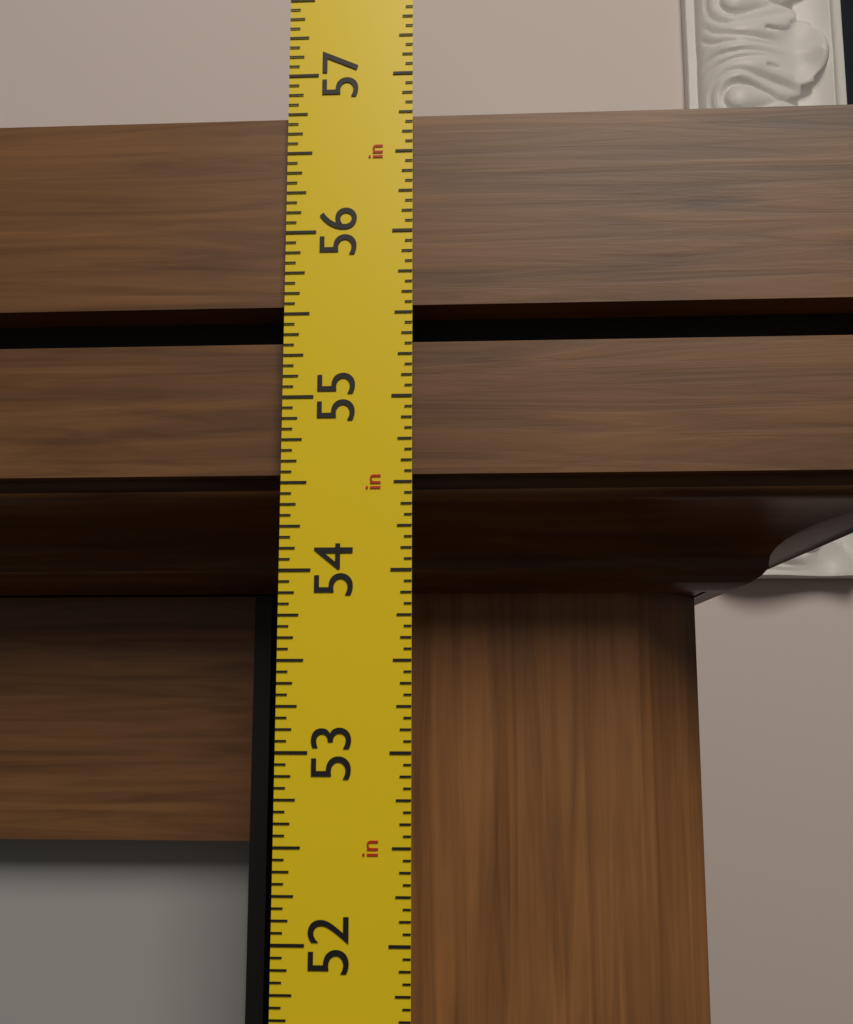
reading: 56.7500 in
